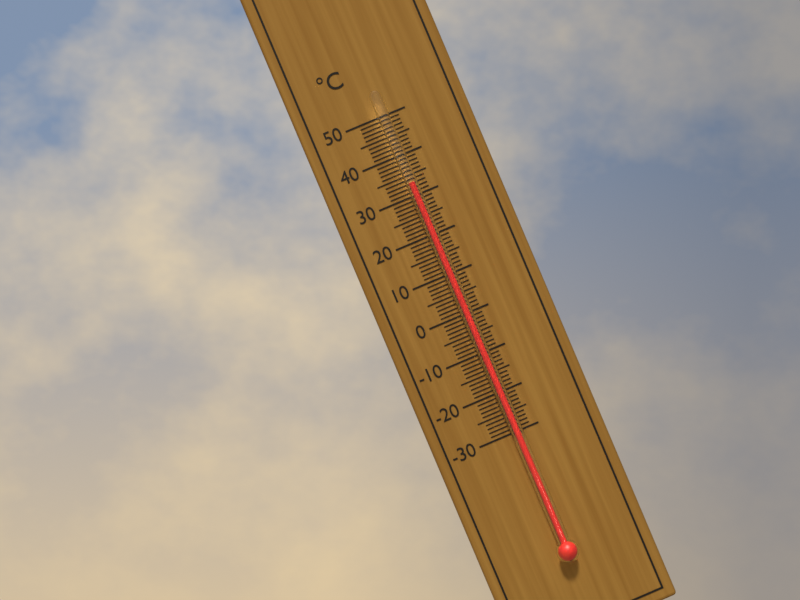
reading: 33 °C
